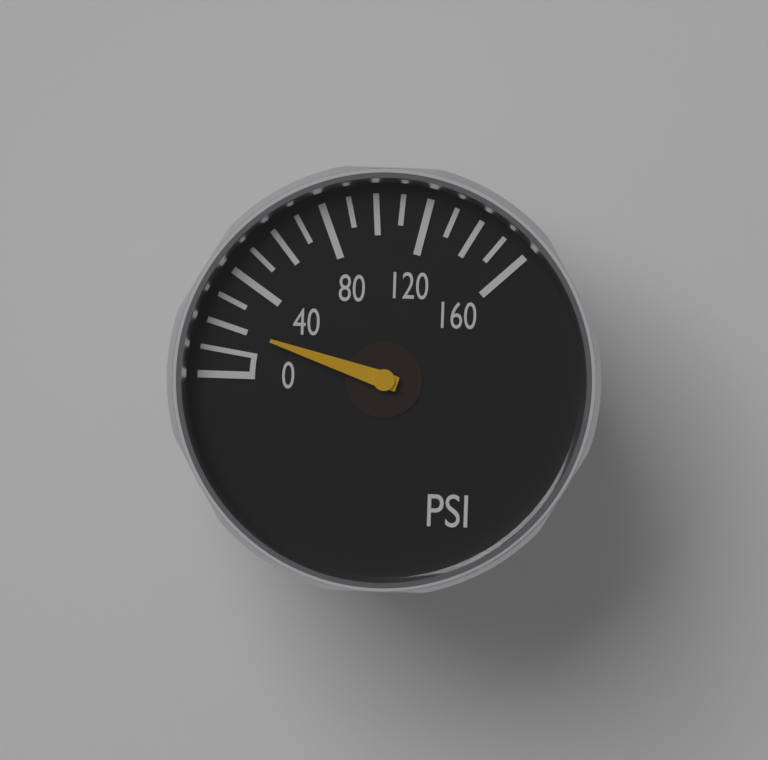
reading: 20 psi
